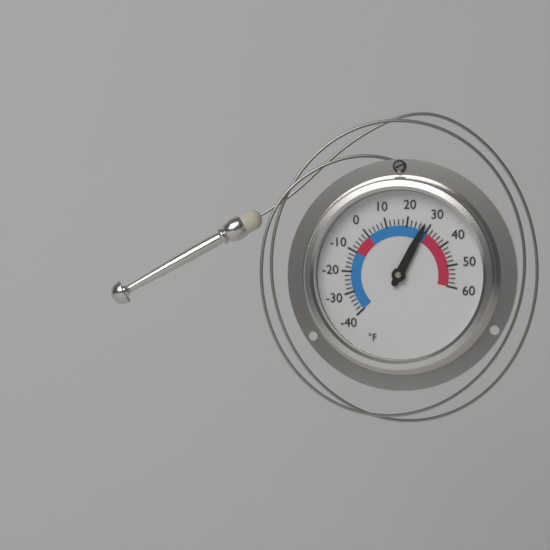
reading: 28 °F
